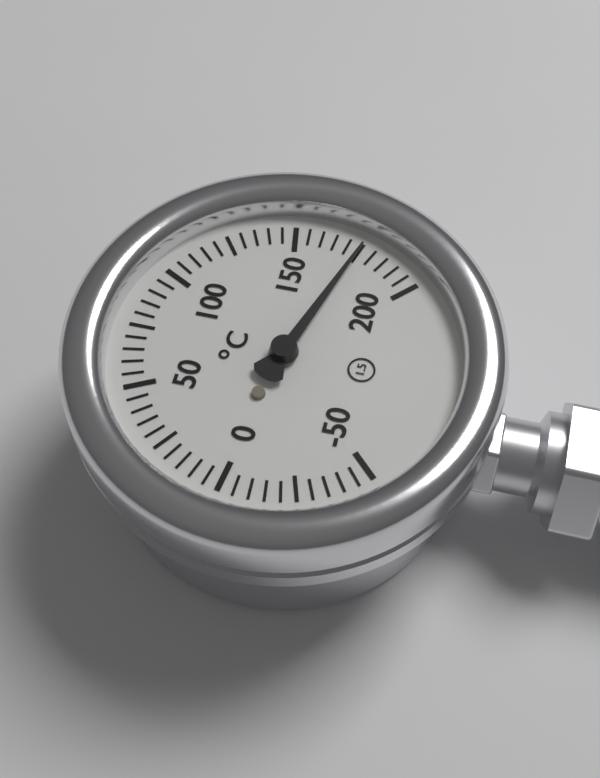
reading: 175 °C
